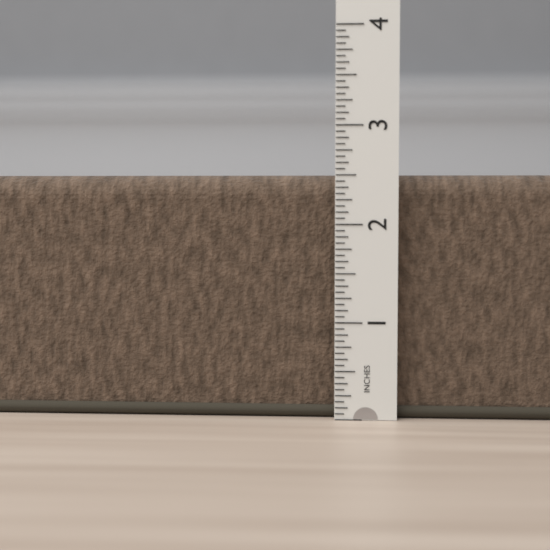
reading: 2.5000 in
